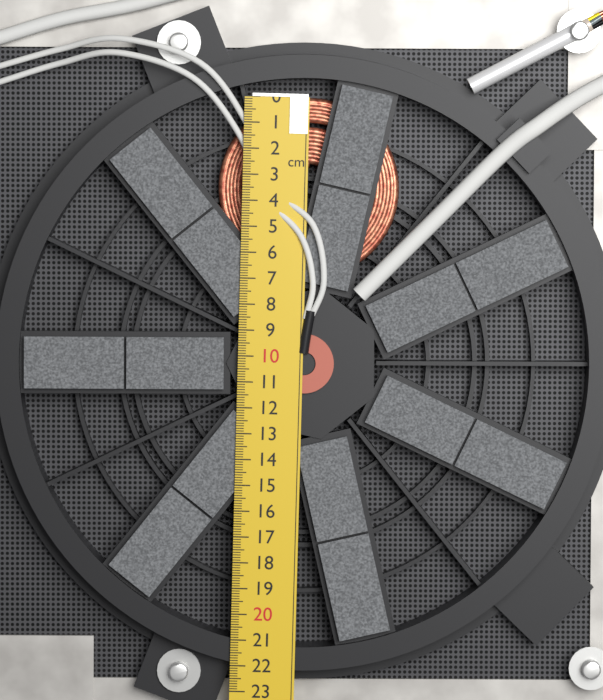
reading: 7.0 cm
